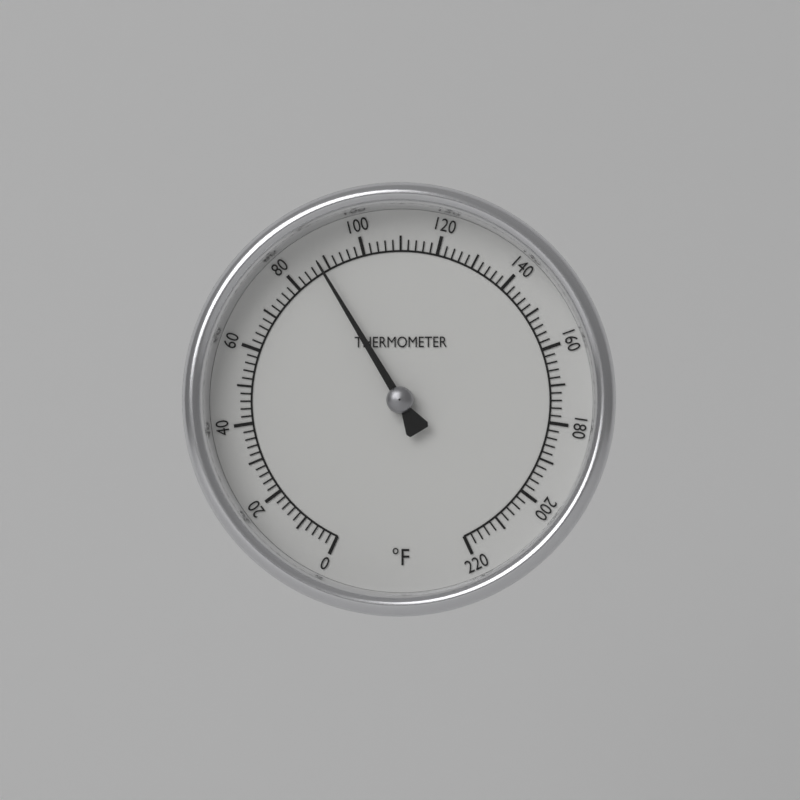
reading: 88 °F
